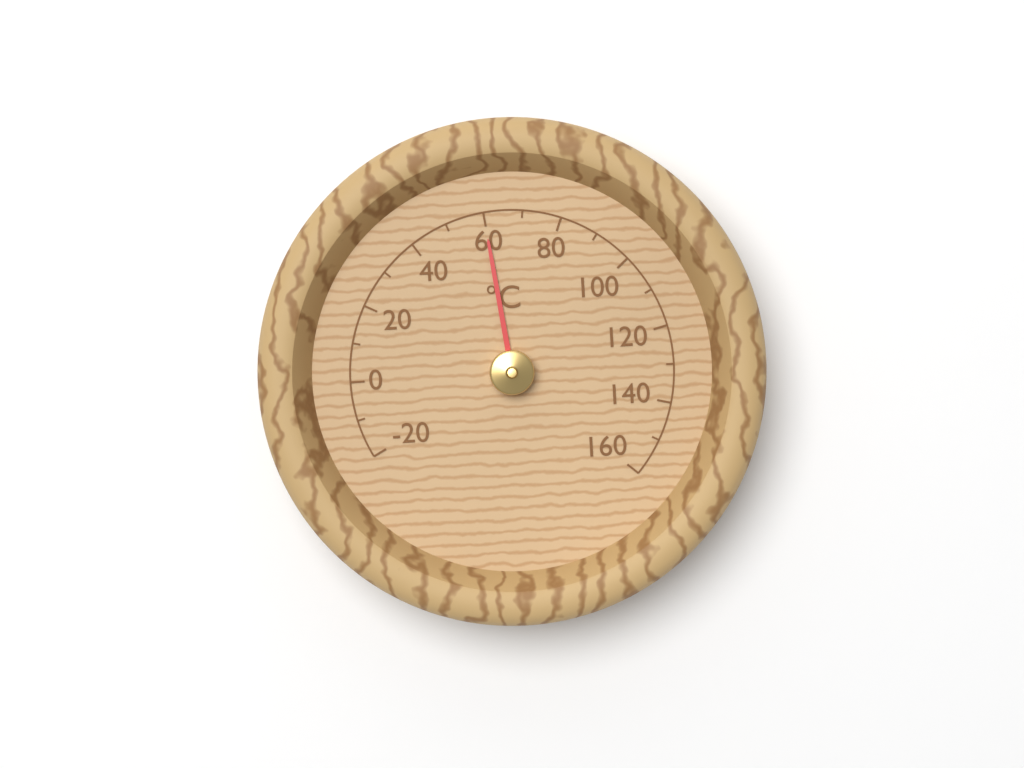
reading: 60 °C
